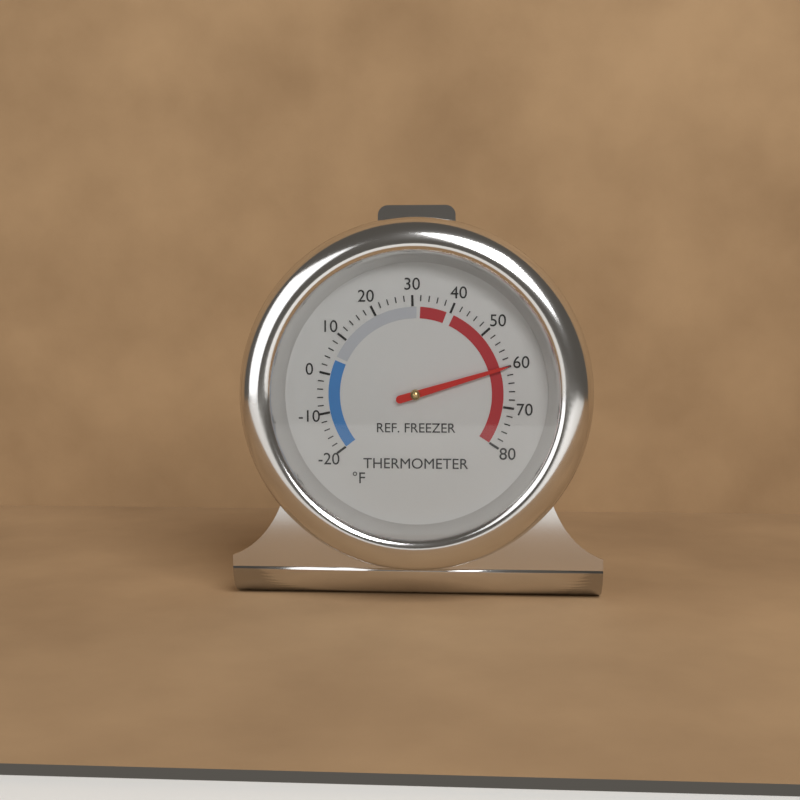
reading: 60 °F
